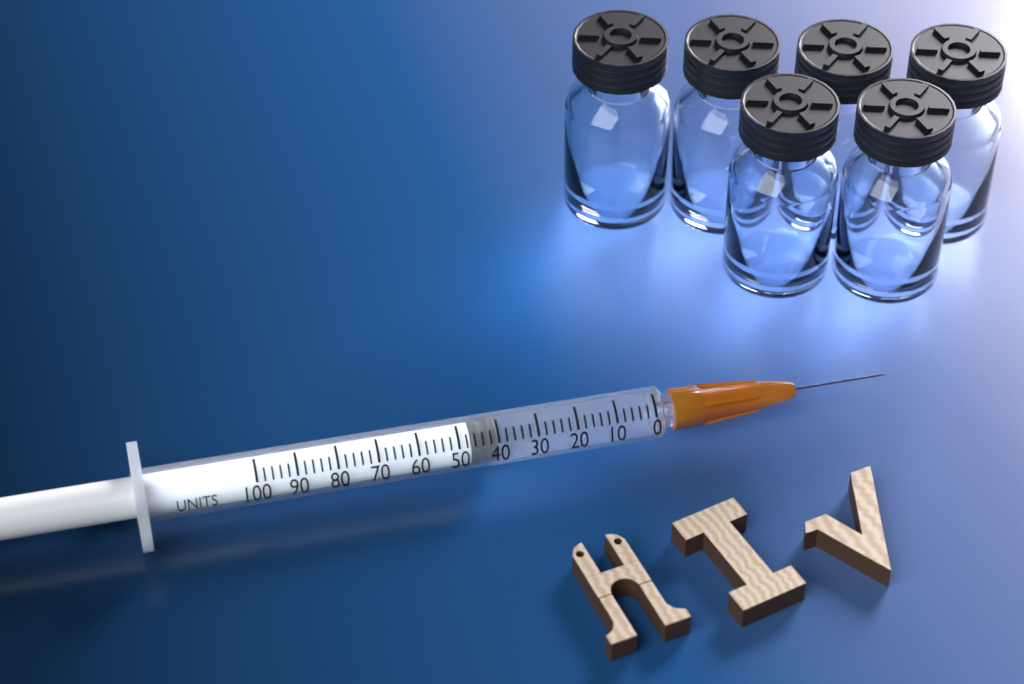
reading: 40 units
